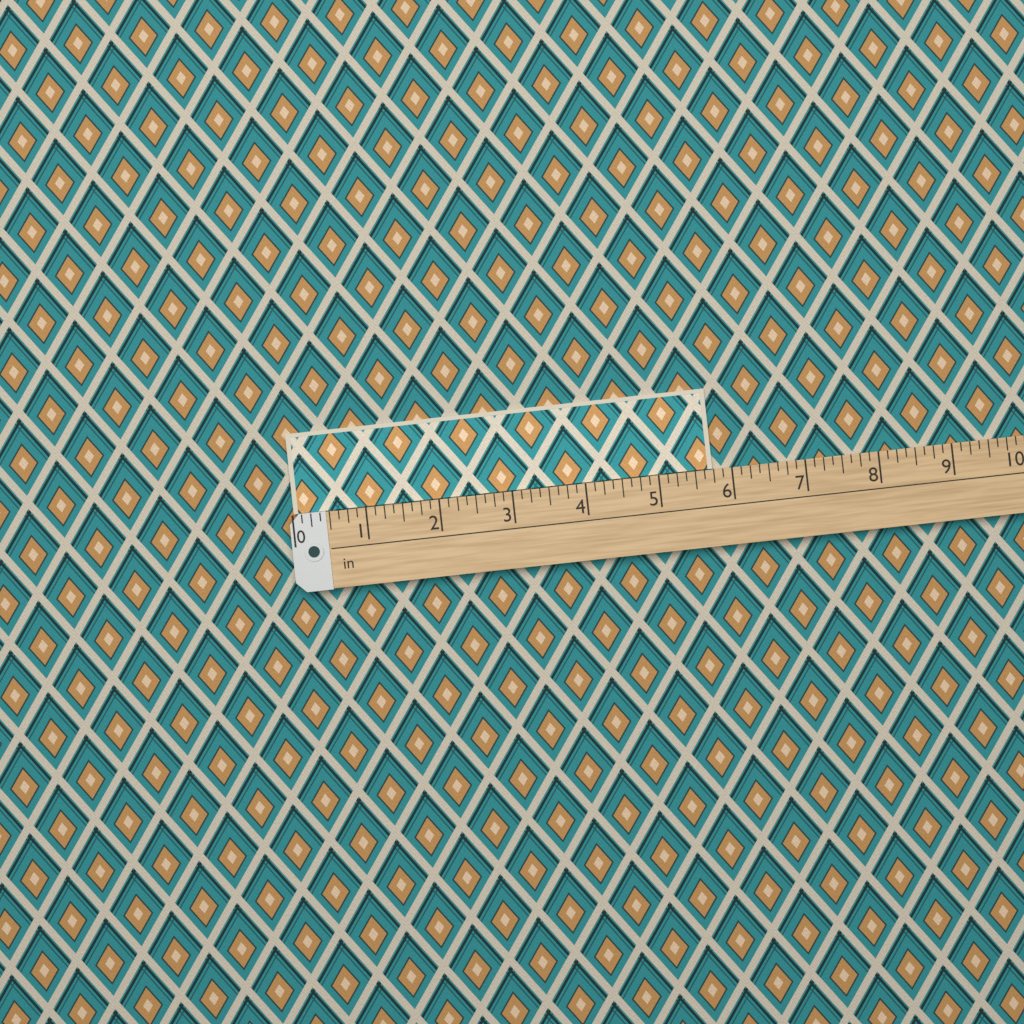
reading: 5.750 in
